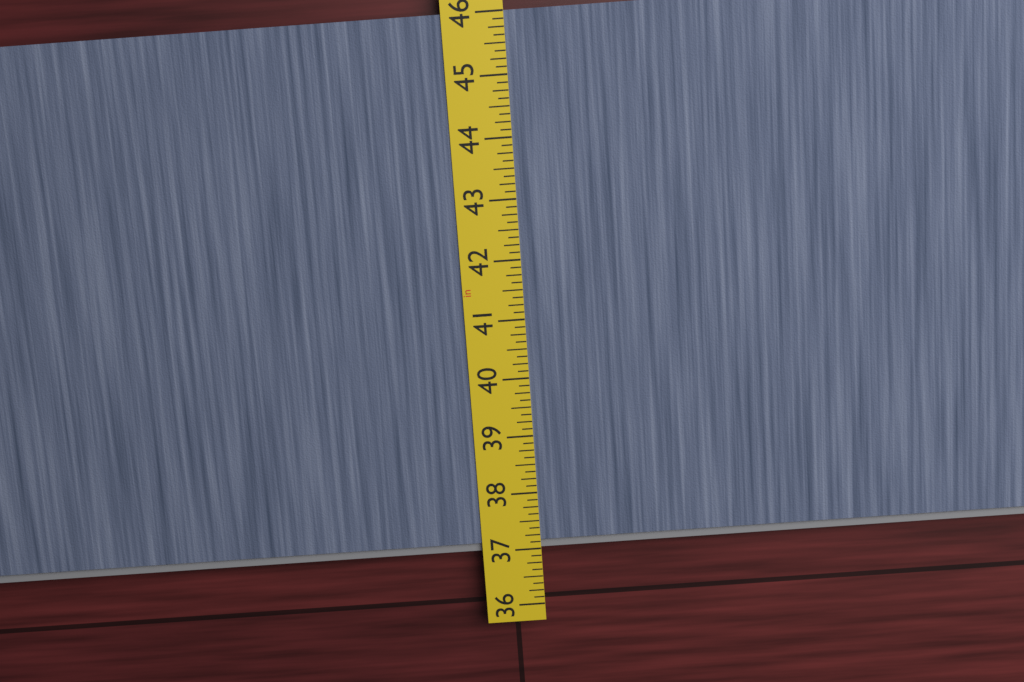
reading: 37.000 in
